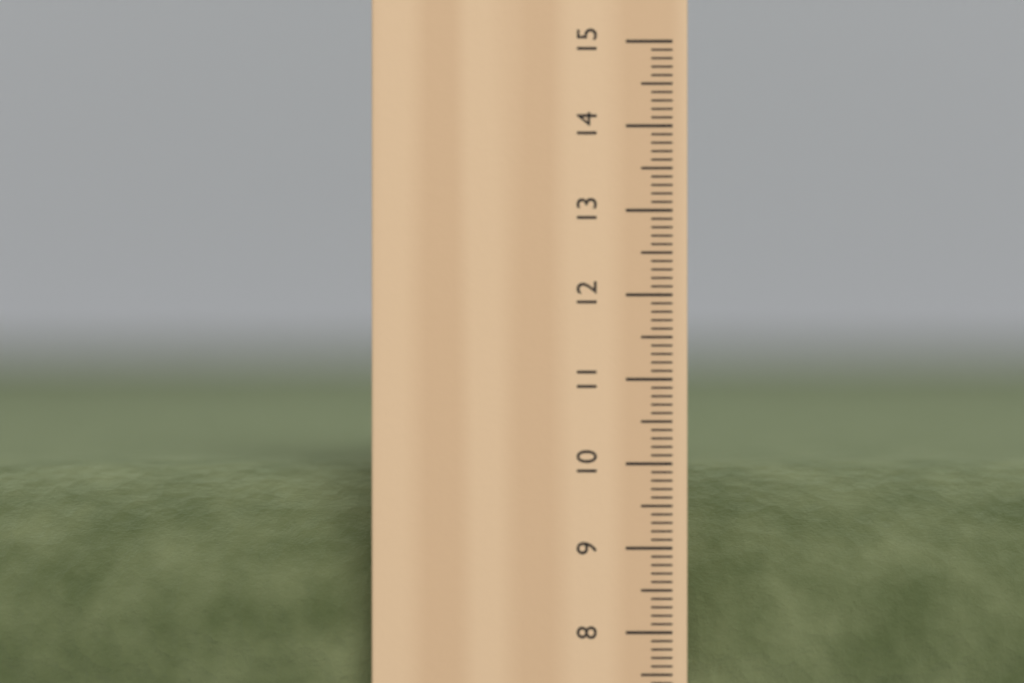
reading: 9.9 cm
